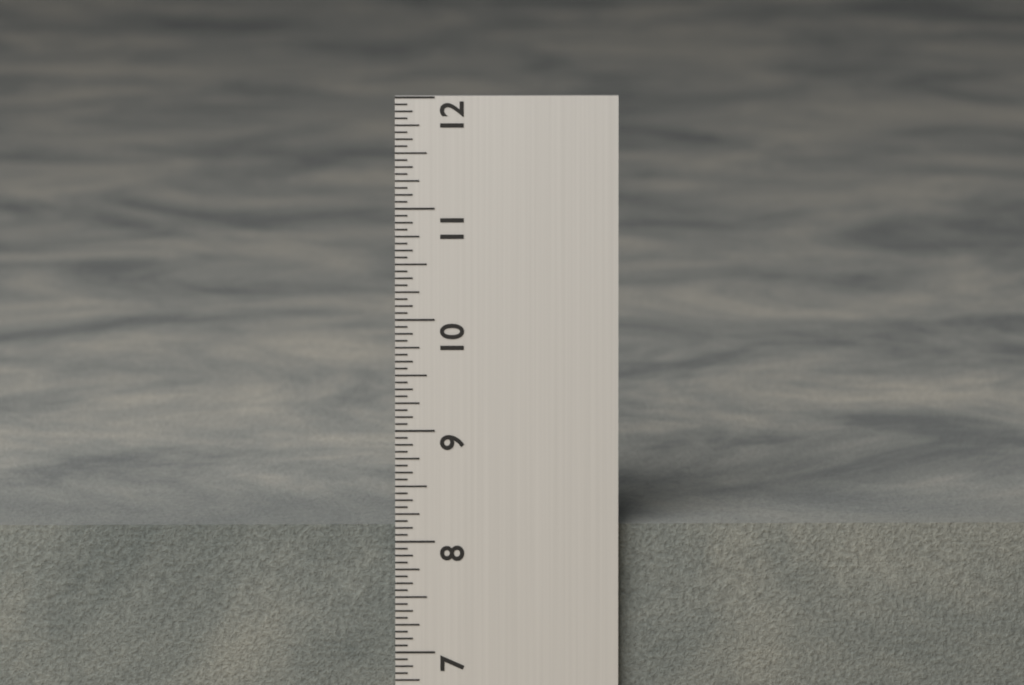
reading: 8.1250 in
